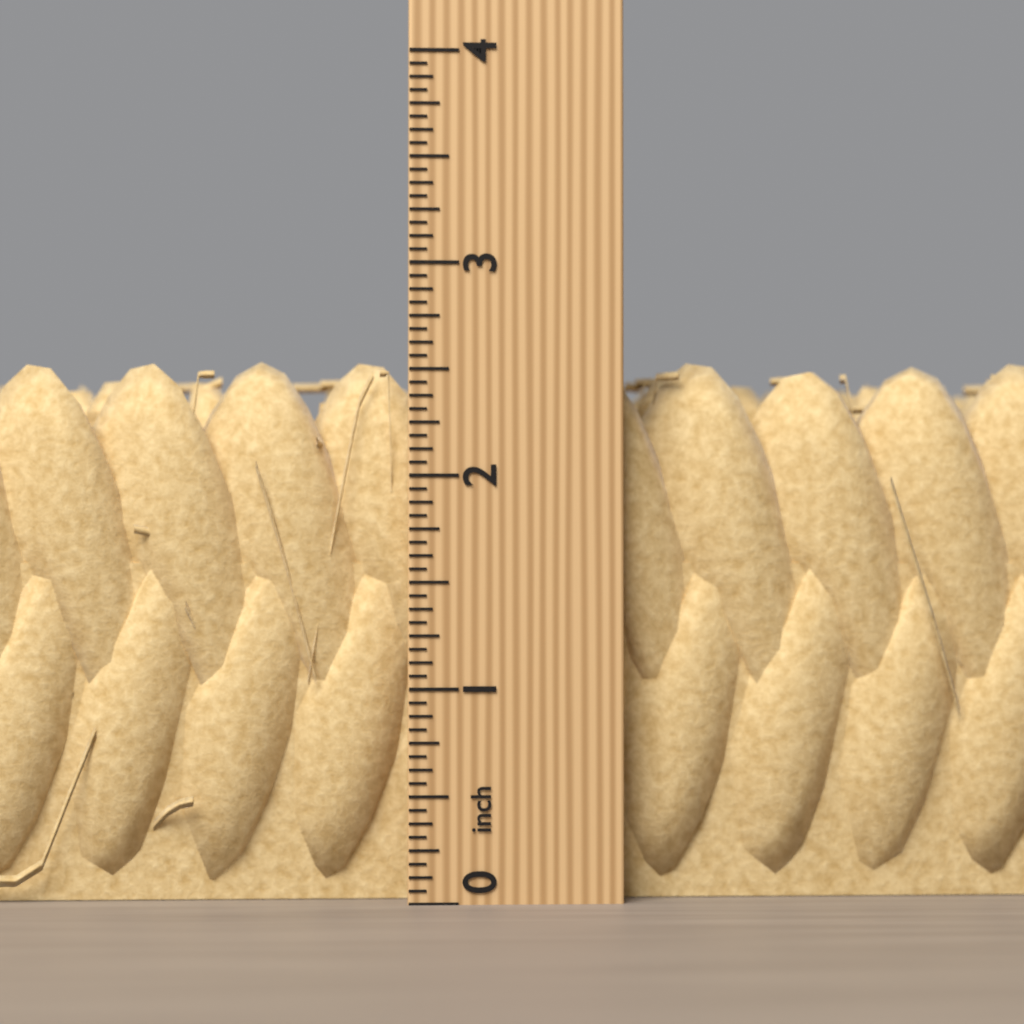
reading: 2.5625 inch
